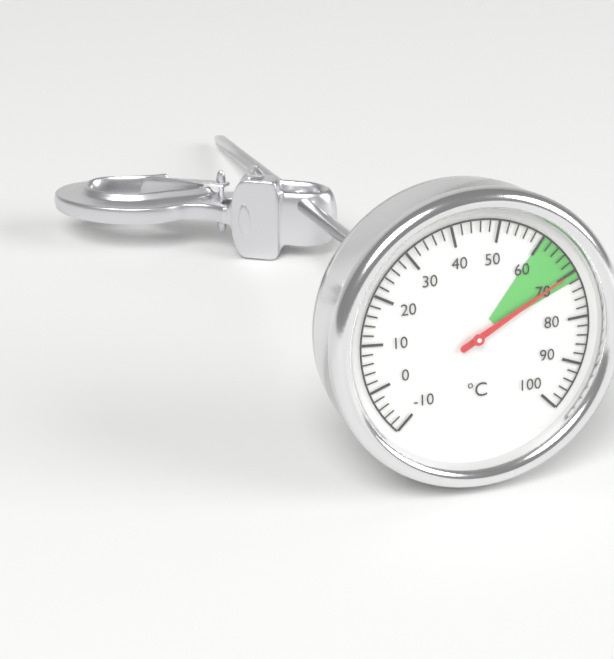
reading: 70 °C
